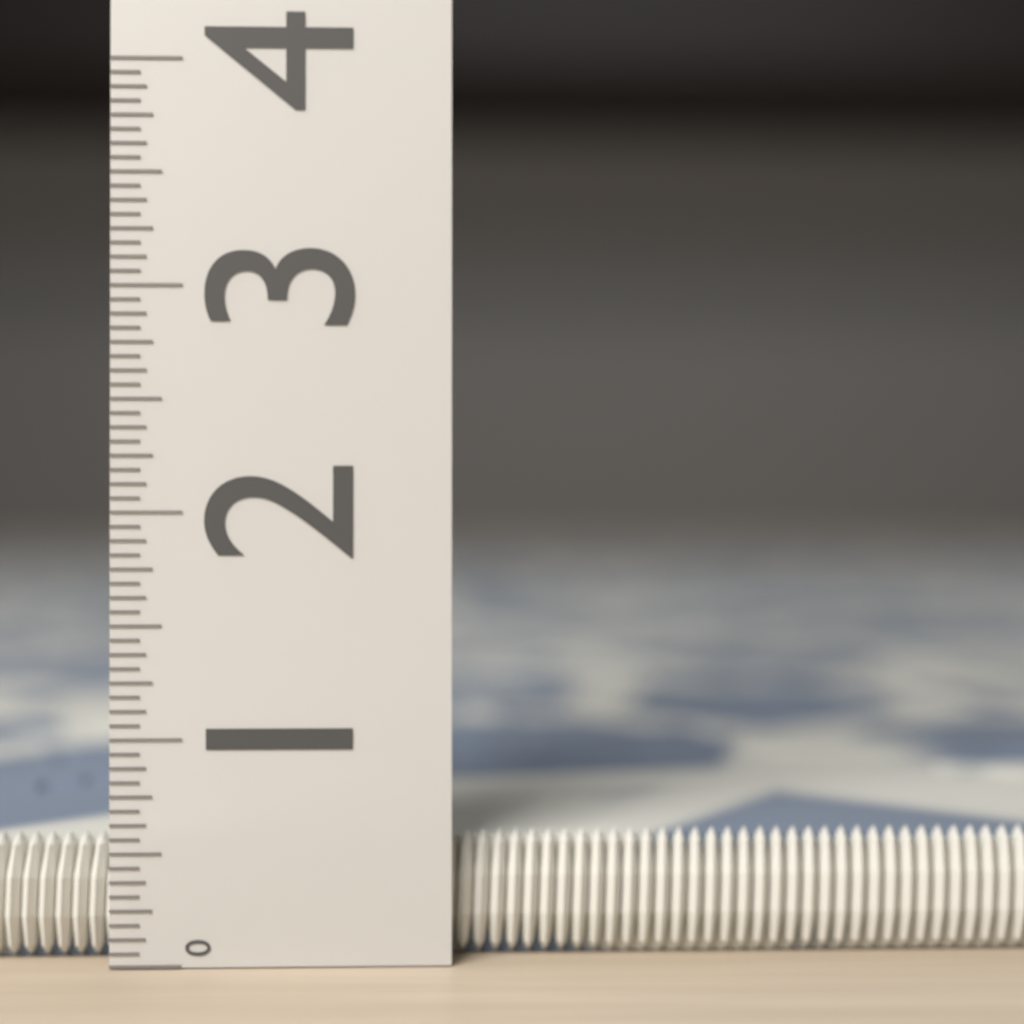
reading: 0.5625 (no unit)
